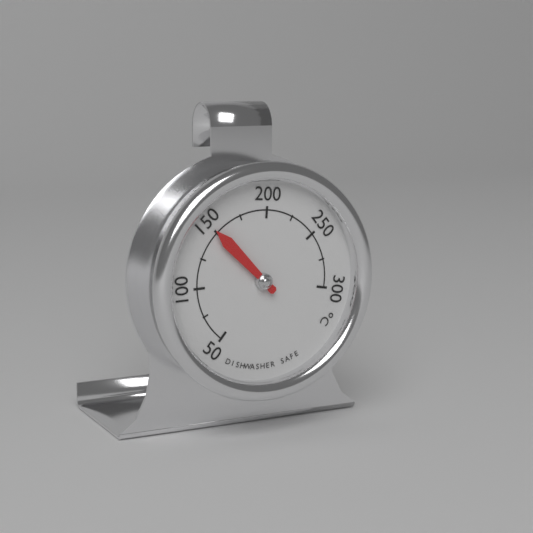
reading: 150 °C
